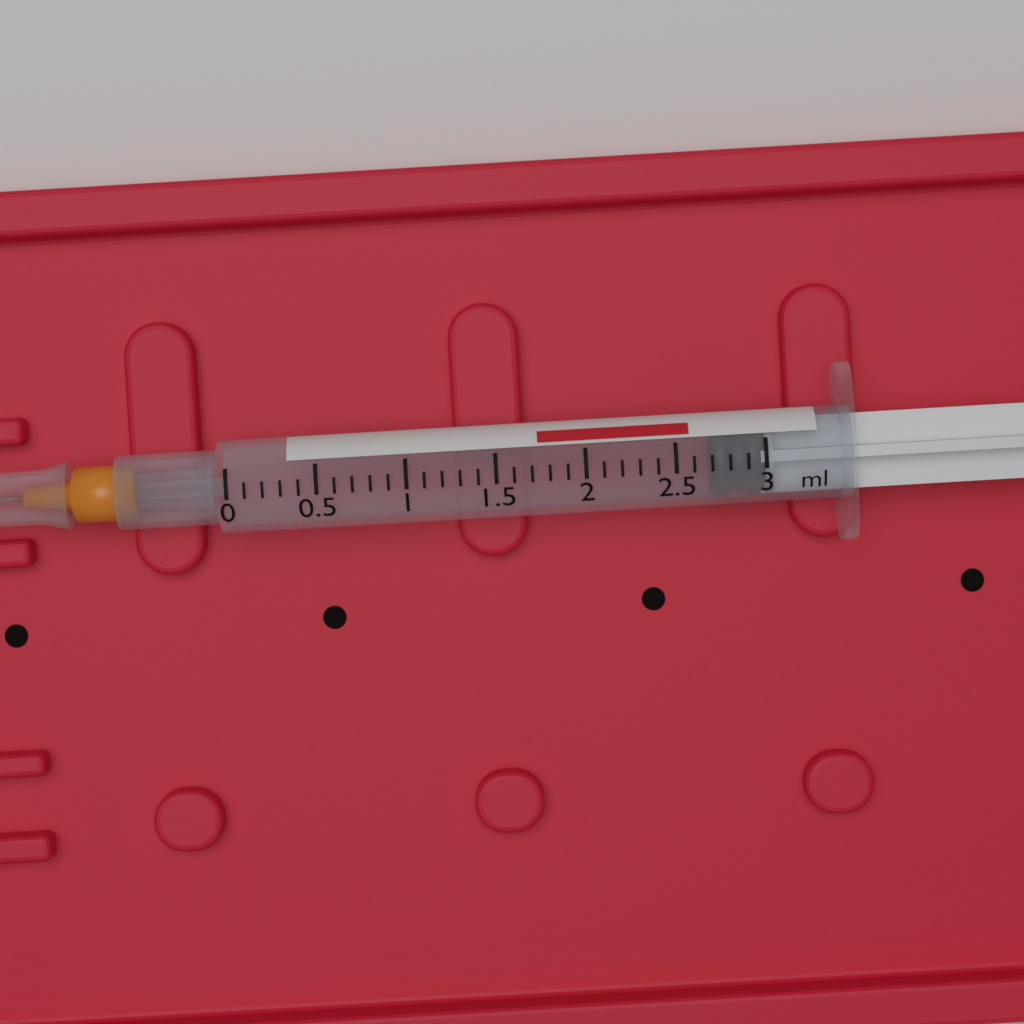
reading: 2.7 ml
